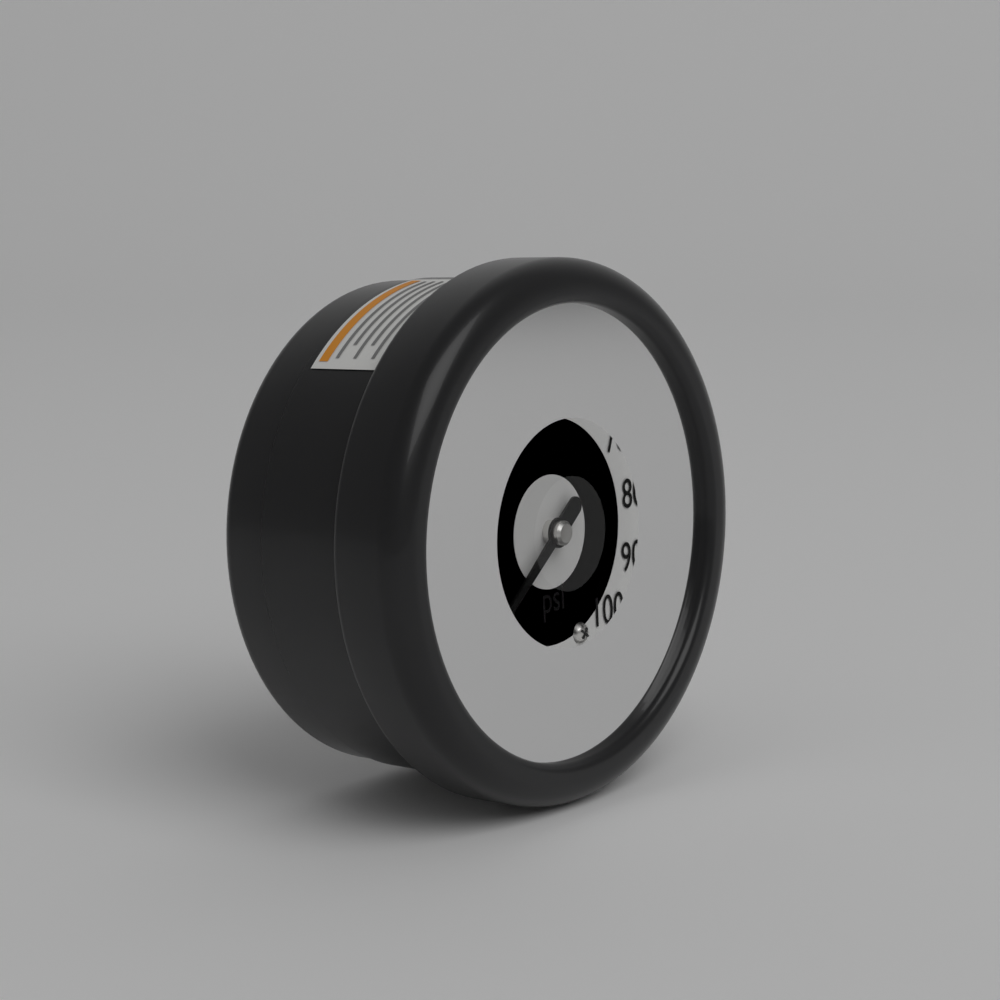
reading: 2 psi
